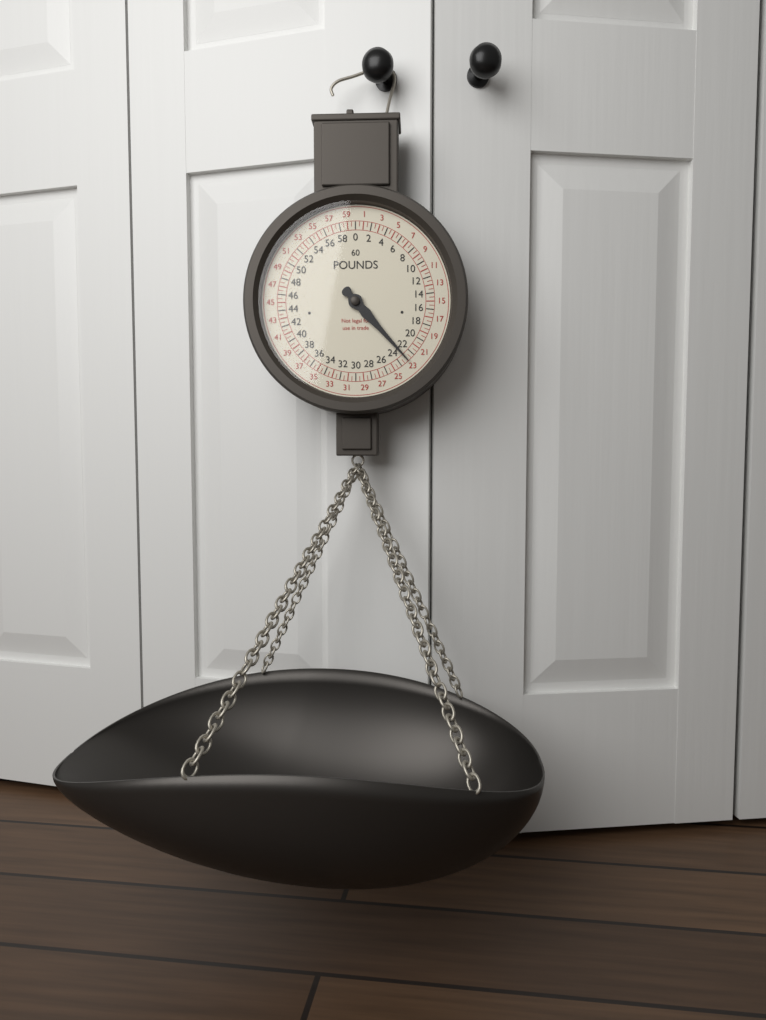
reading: 23.0 lb
